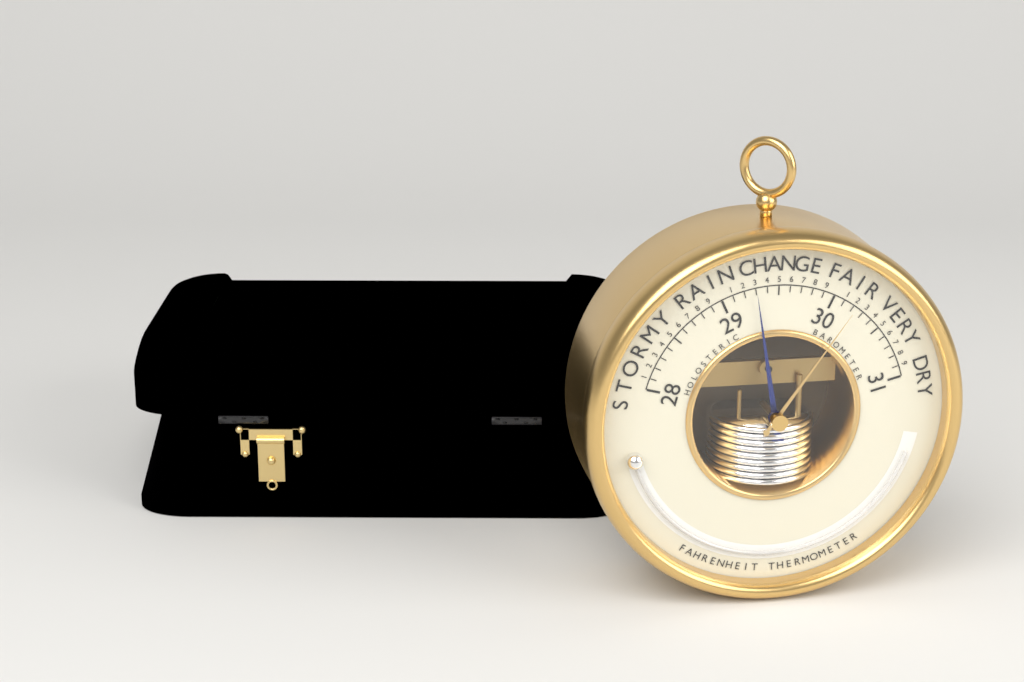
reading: 29.3 inHg
